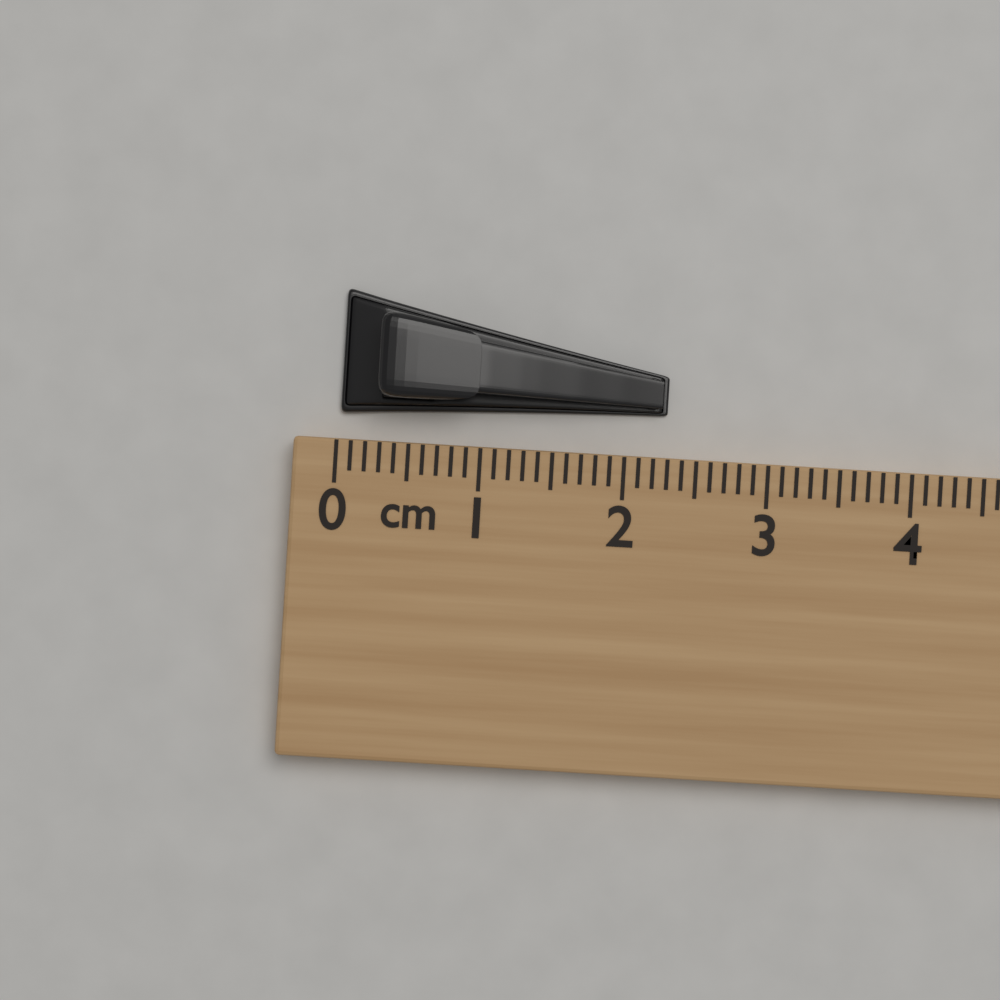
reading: 2.3 cm
